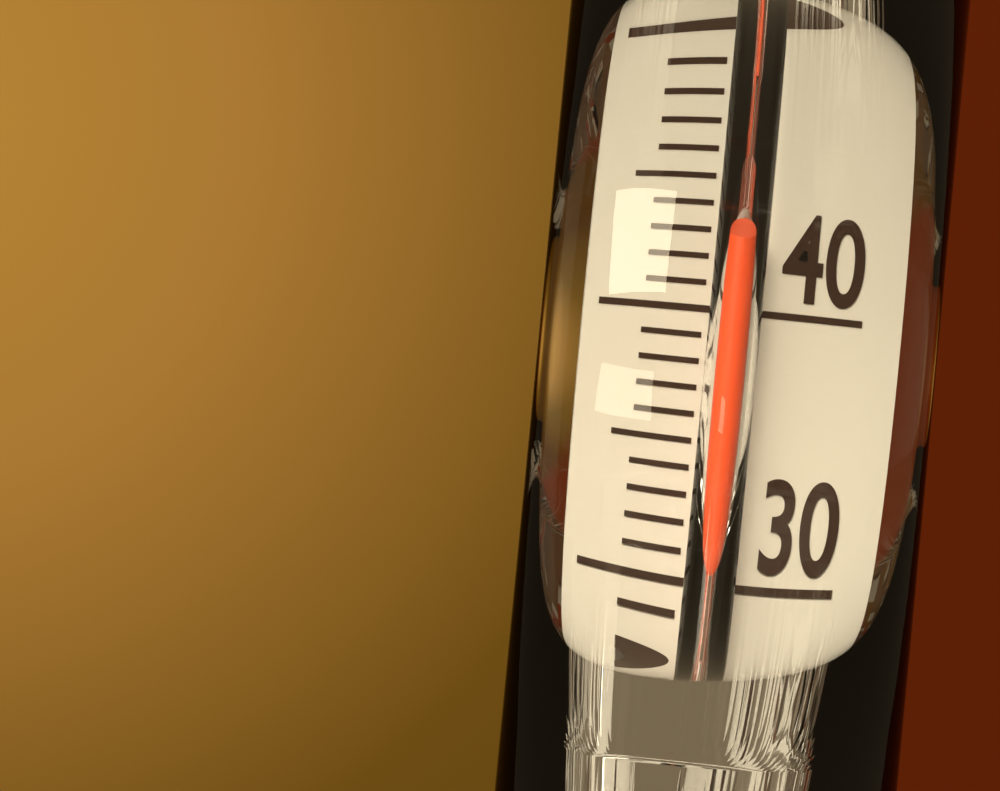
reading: 43 °C
